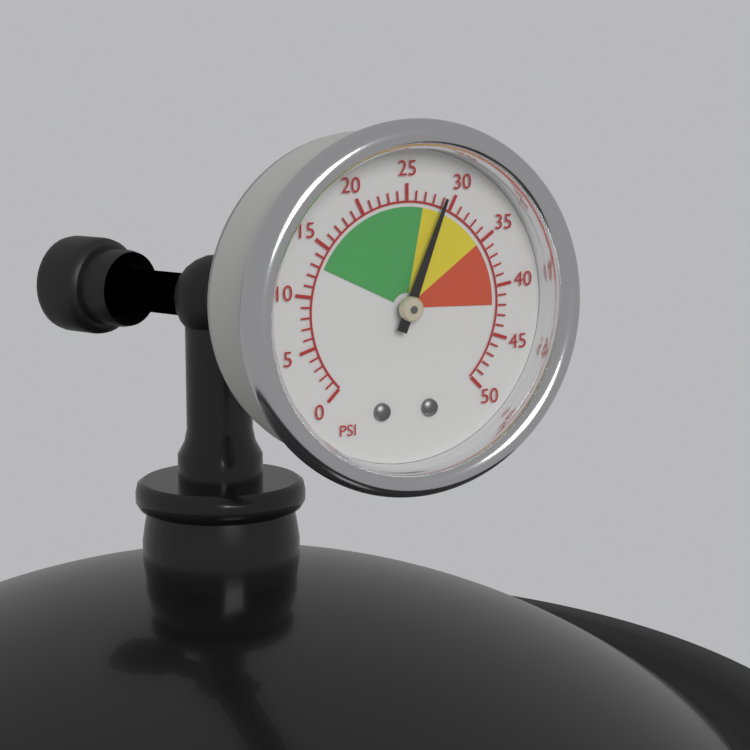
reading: 29 psi
